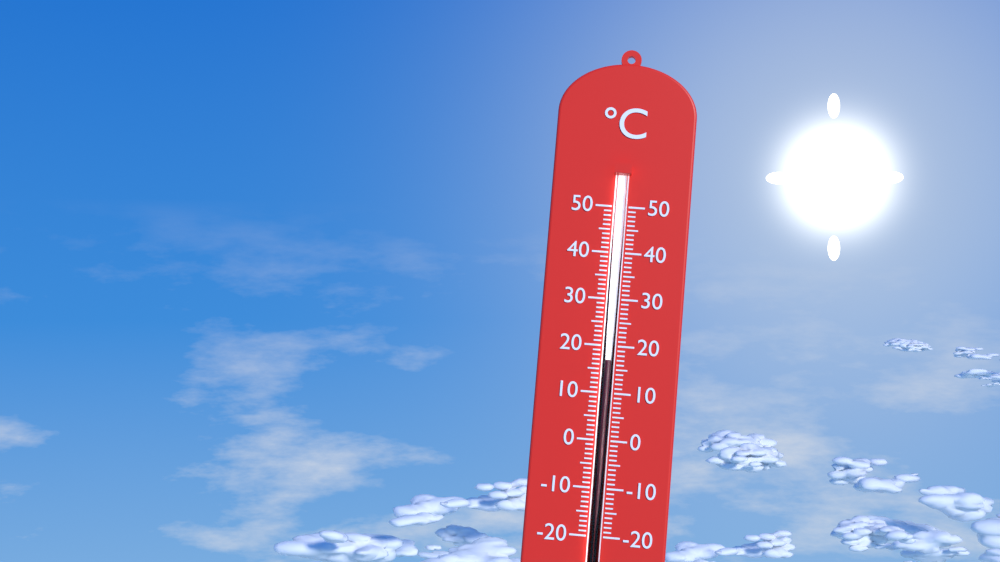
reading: 17 °C
